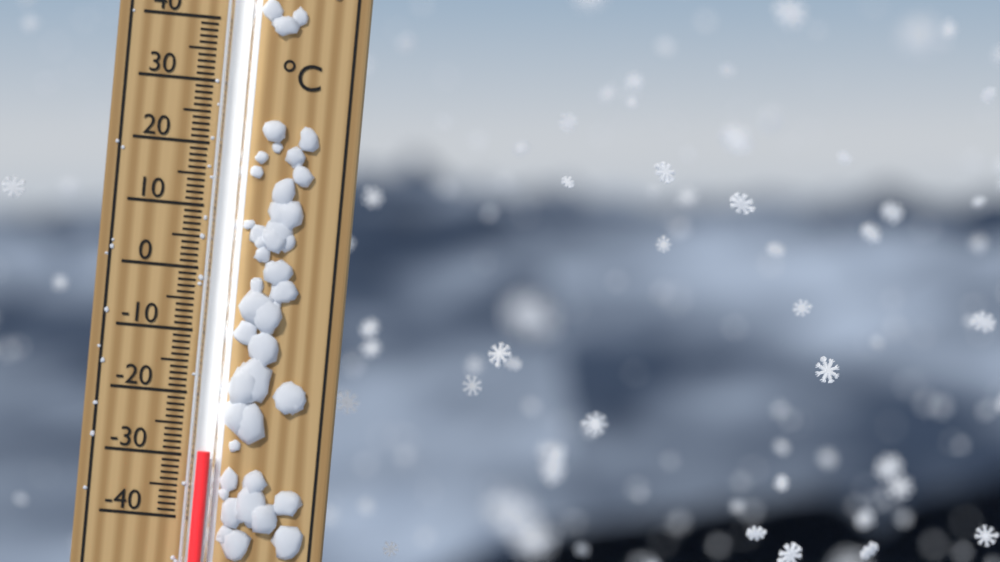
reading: -29 °C
